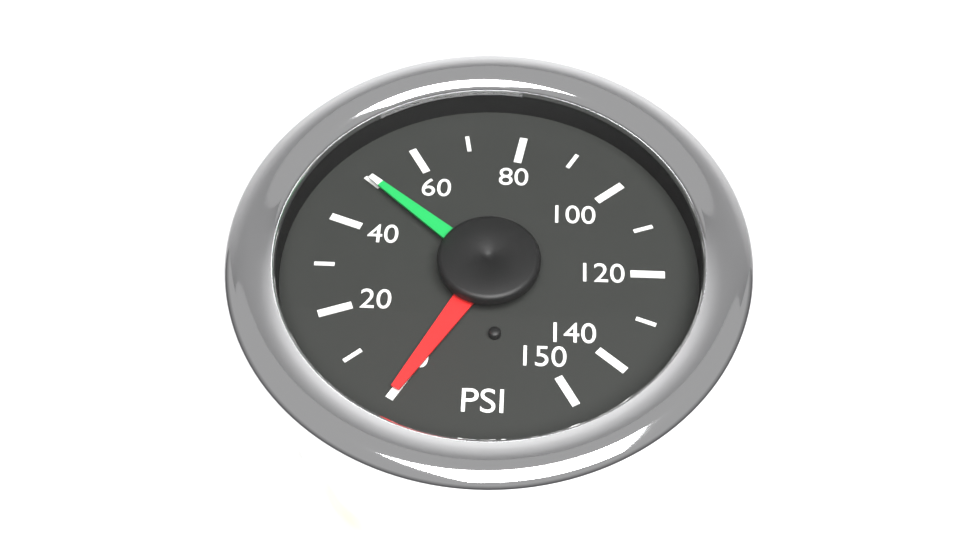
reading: 50 PSI
